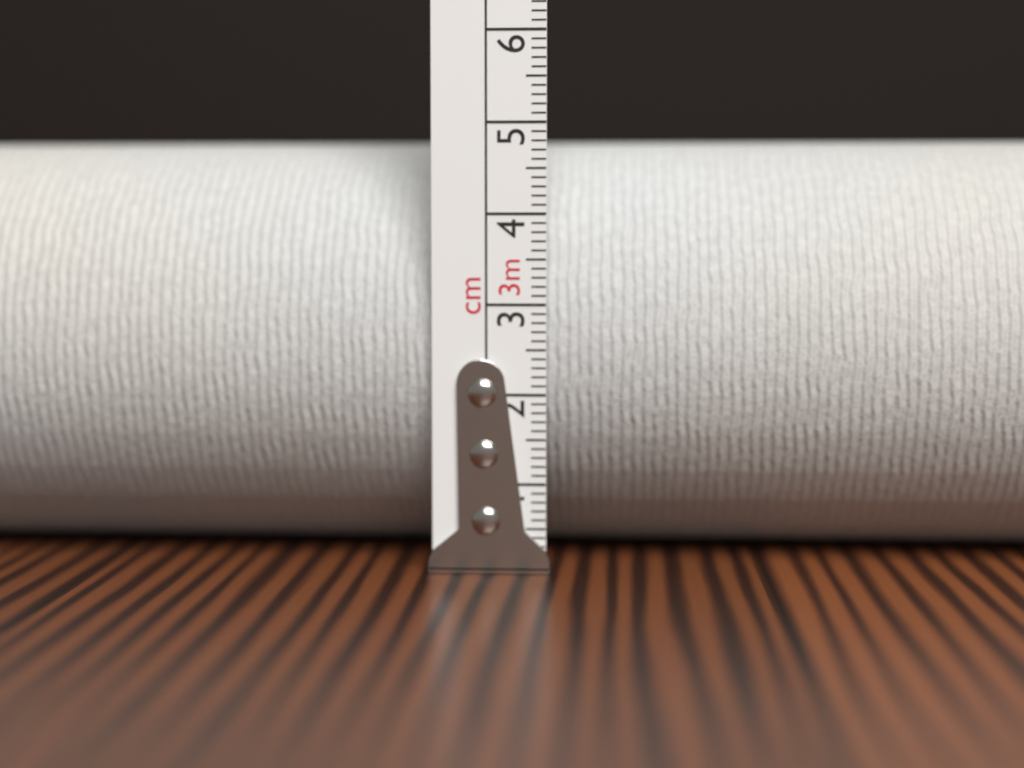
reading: 4.9 cm
